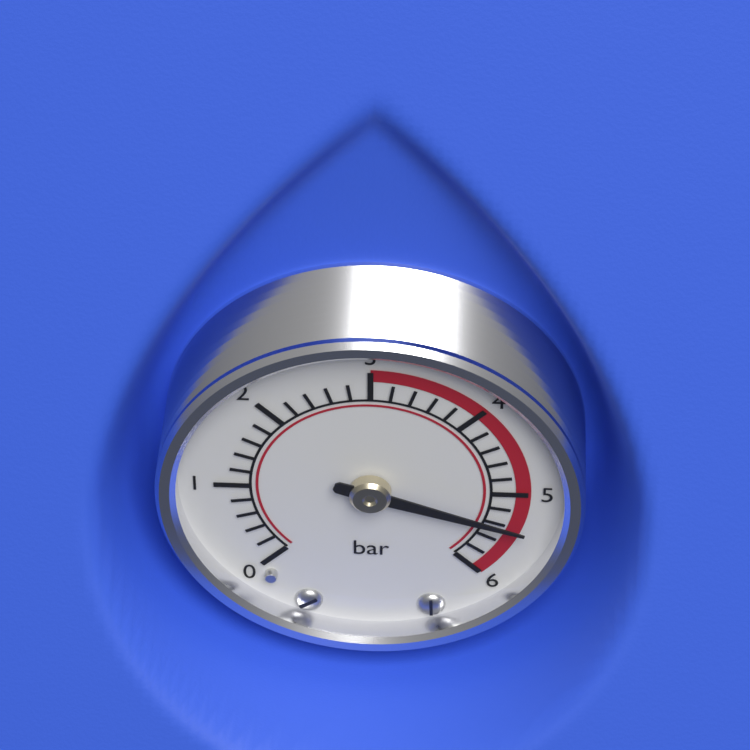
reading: 5.4 bar
